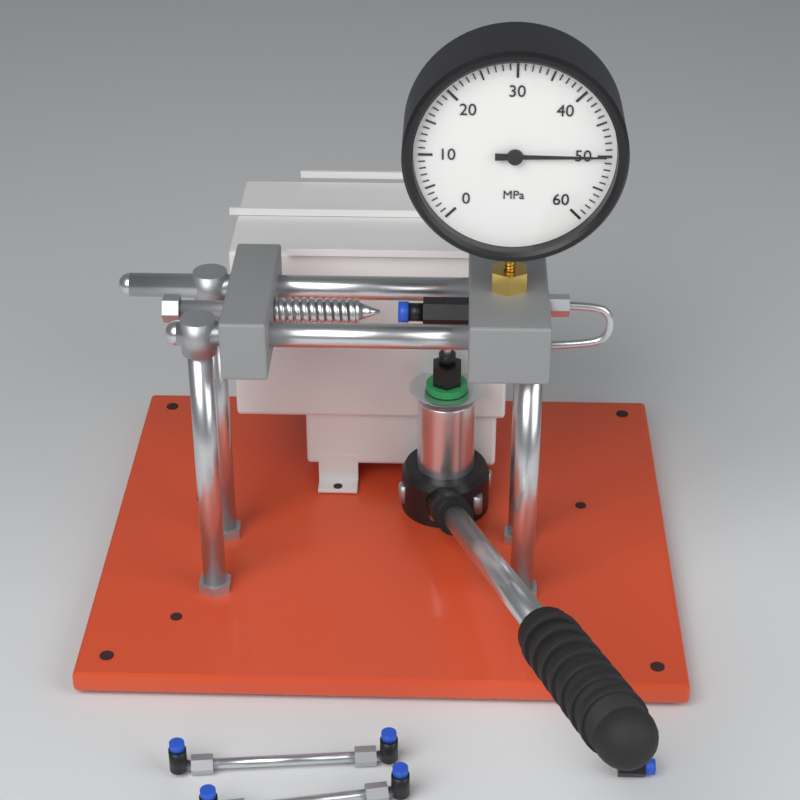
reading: 50 MPa
